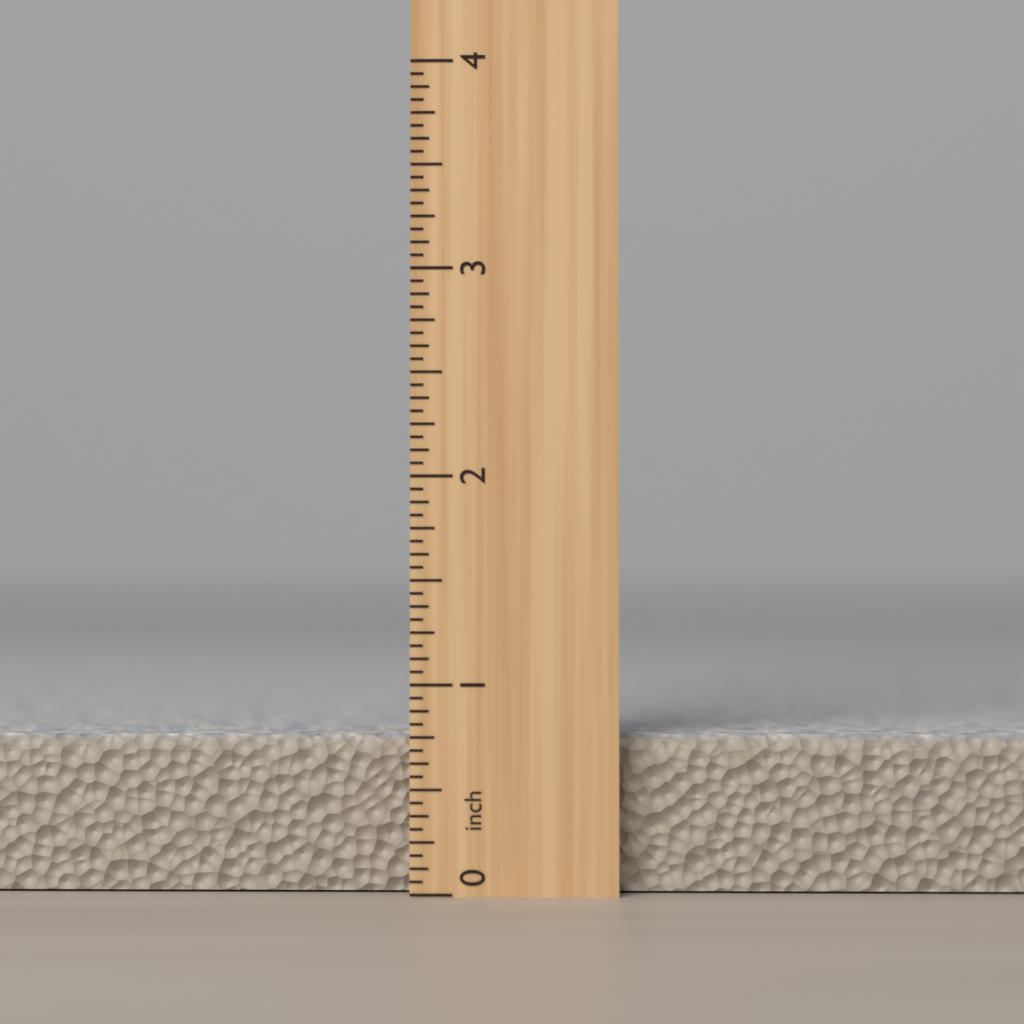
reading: 0.7500 inch
